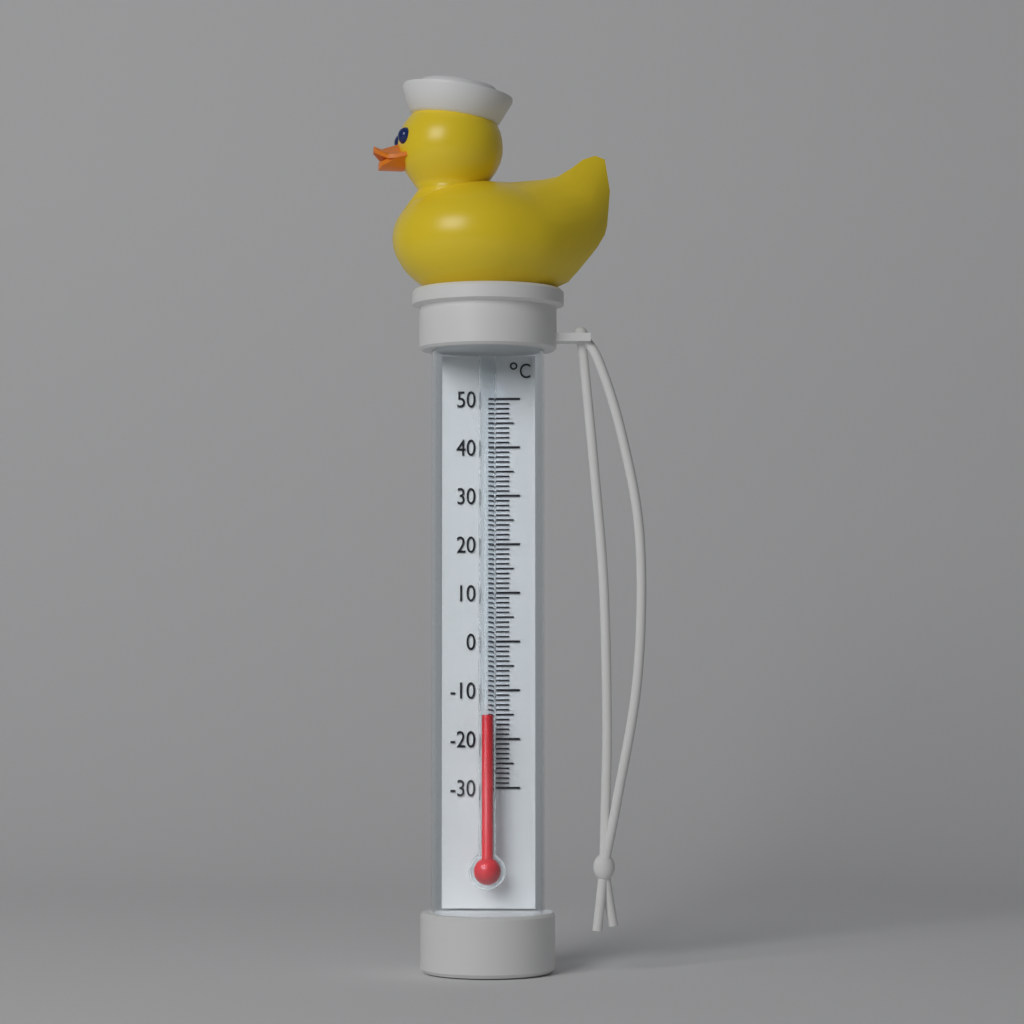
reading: -15 °C
